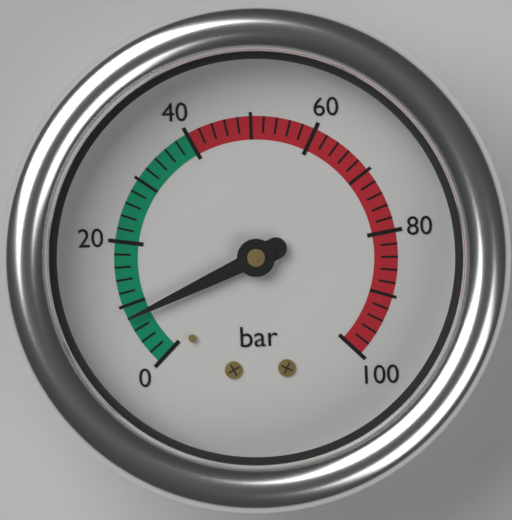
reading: 8 bar
